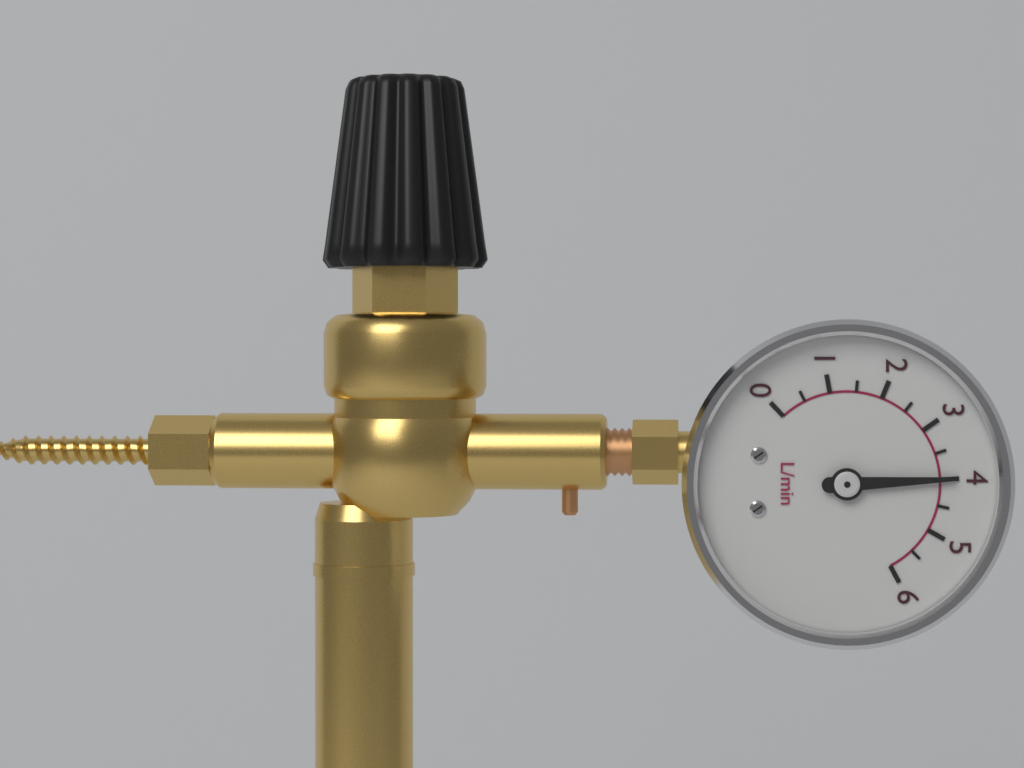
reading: 4.0 L/min
